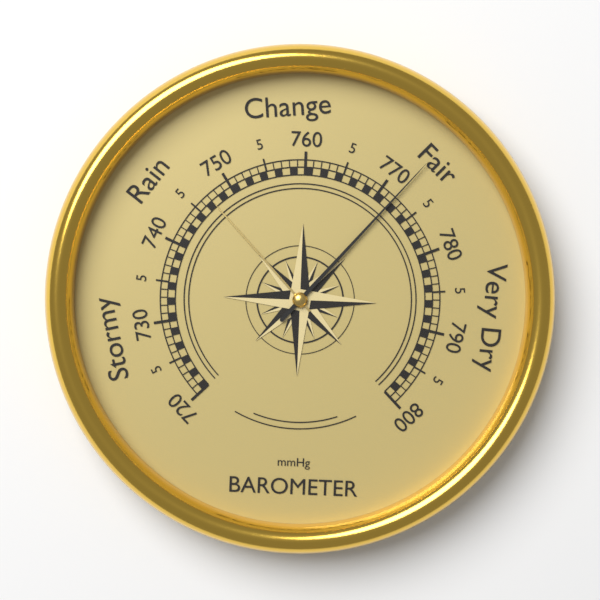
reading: 772 mmHg
